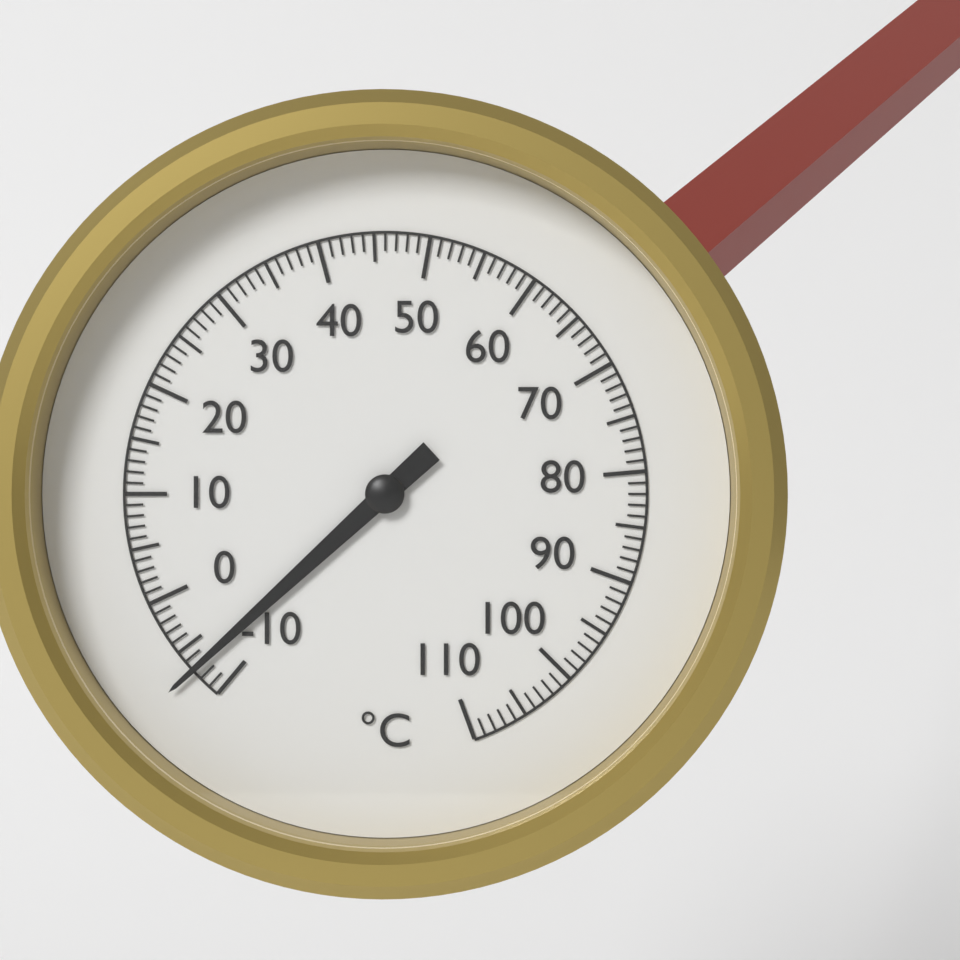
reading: -7 °C
